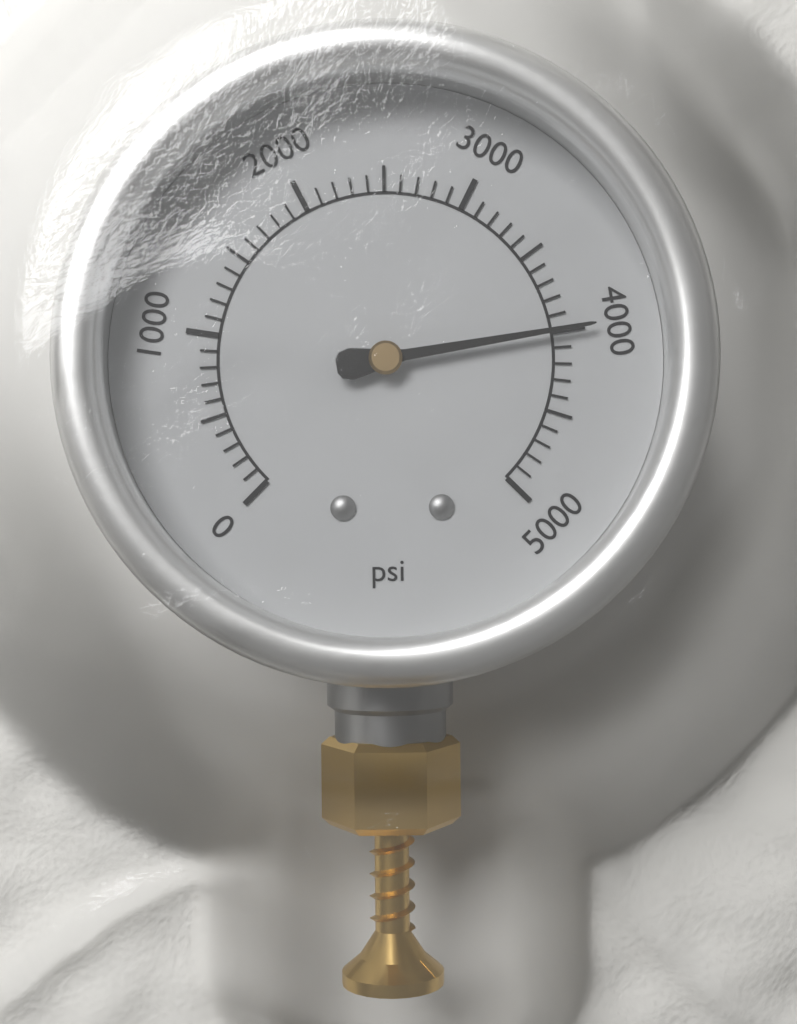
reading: 4000 psi
